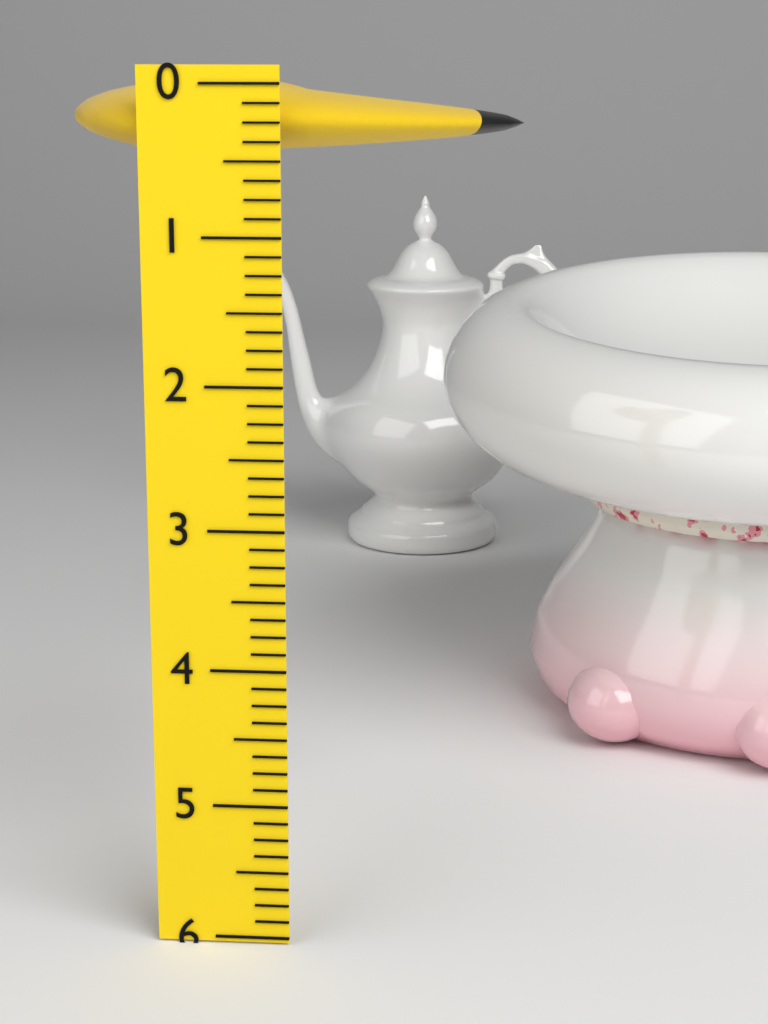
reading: 0.500 (no unit)
